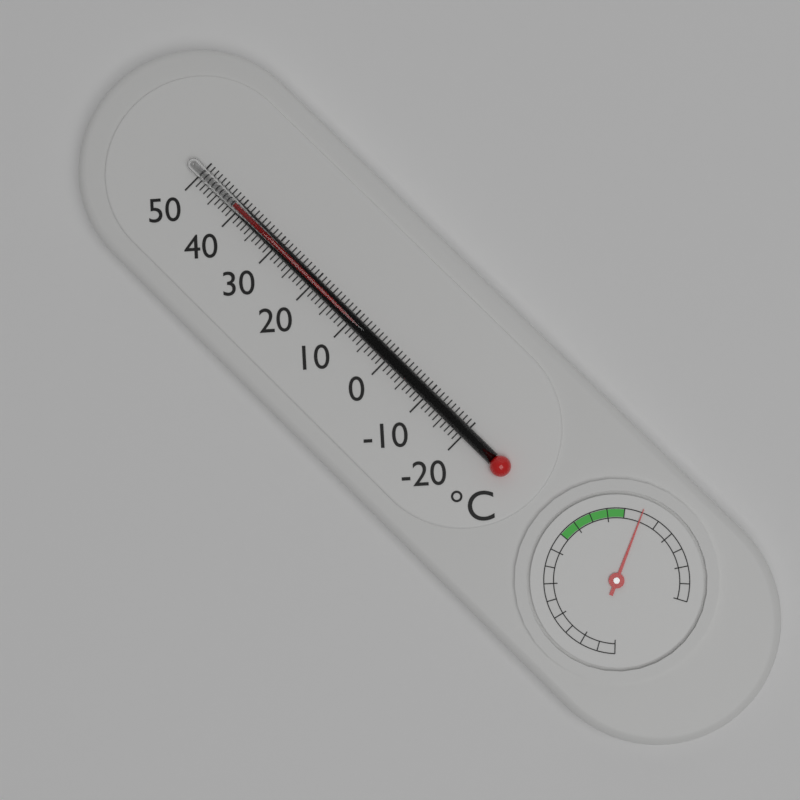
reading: 41 °C
